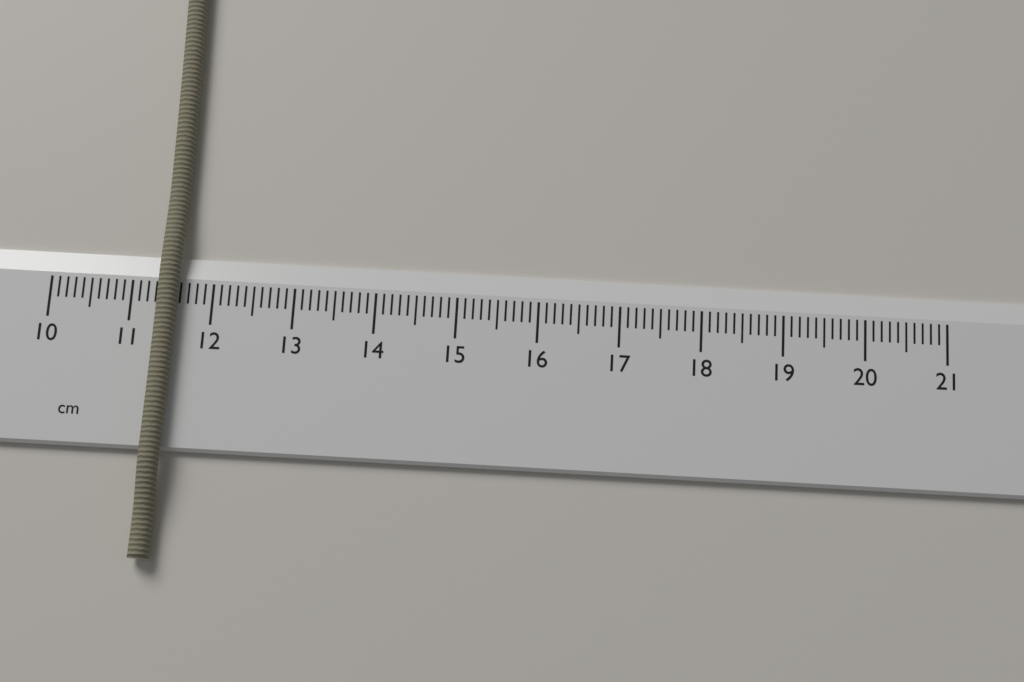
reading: 11.6 cm
